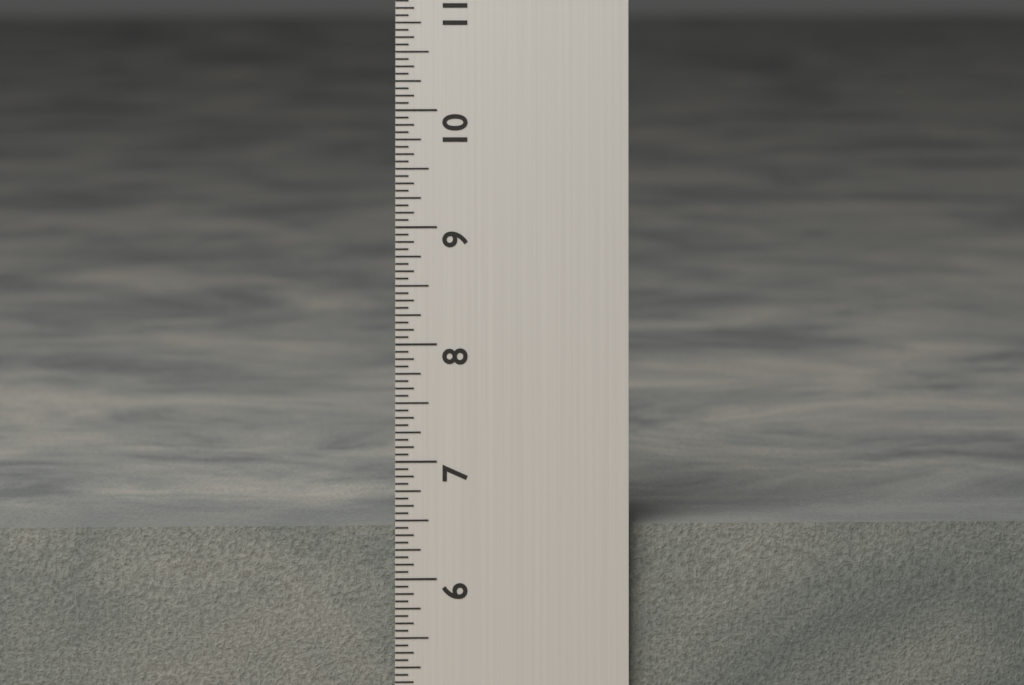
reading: 6.4375 in
